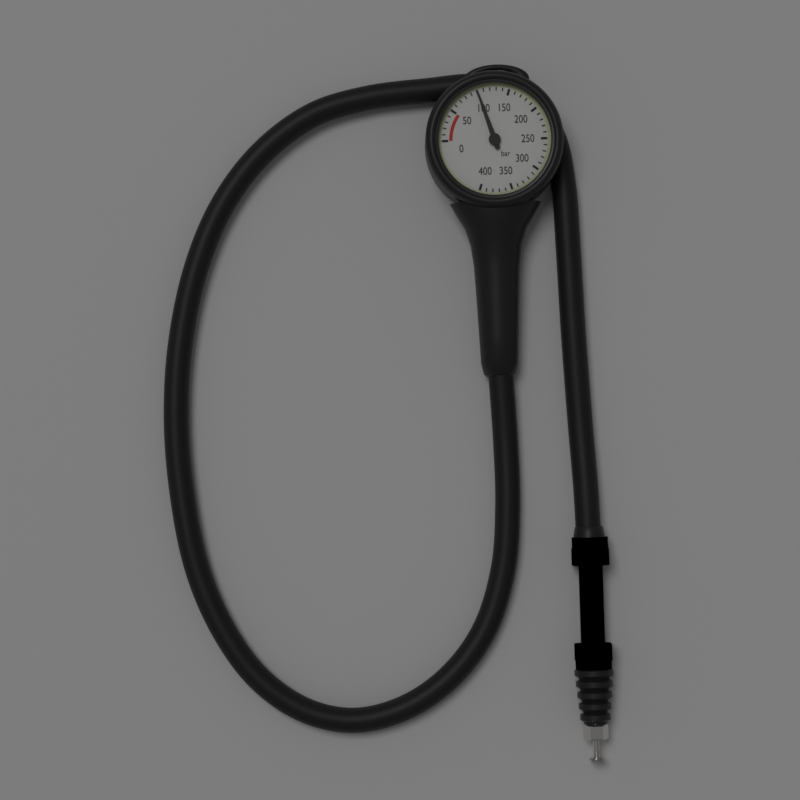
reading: 100 bar
